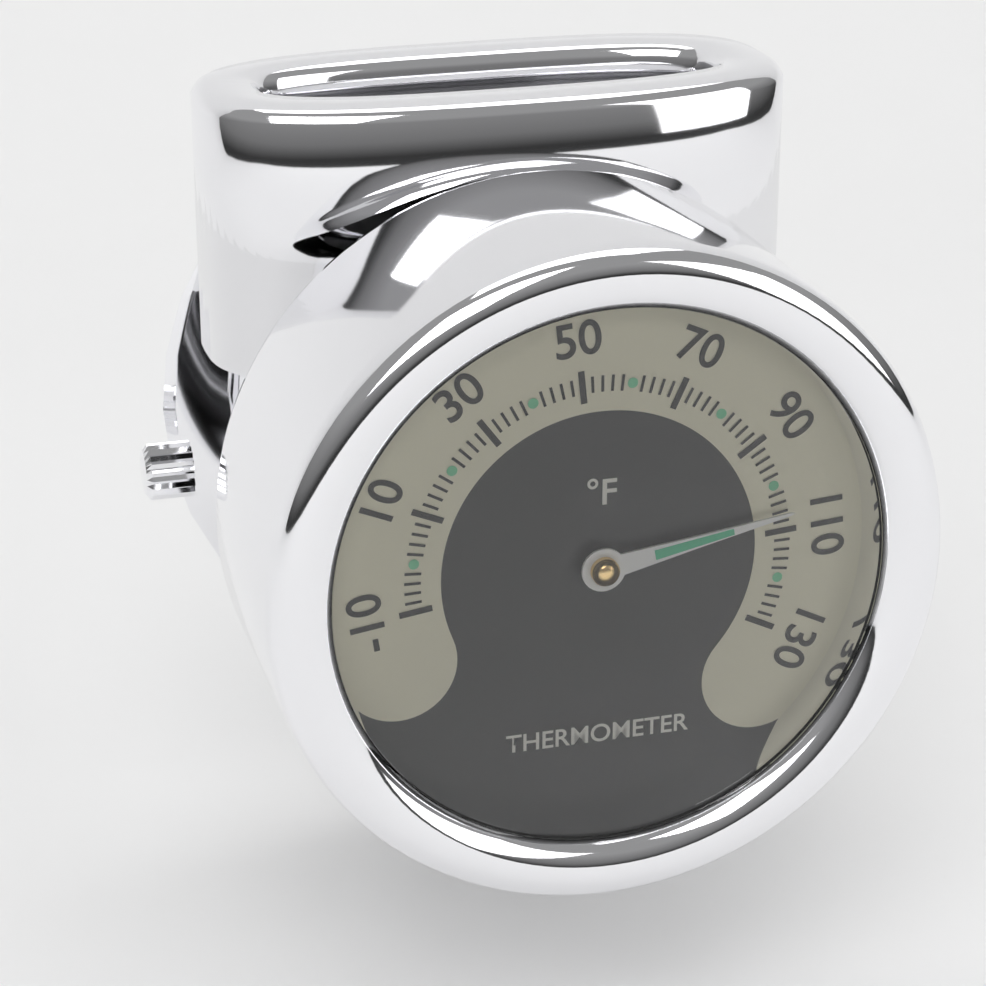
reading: 106 °F
